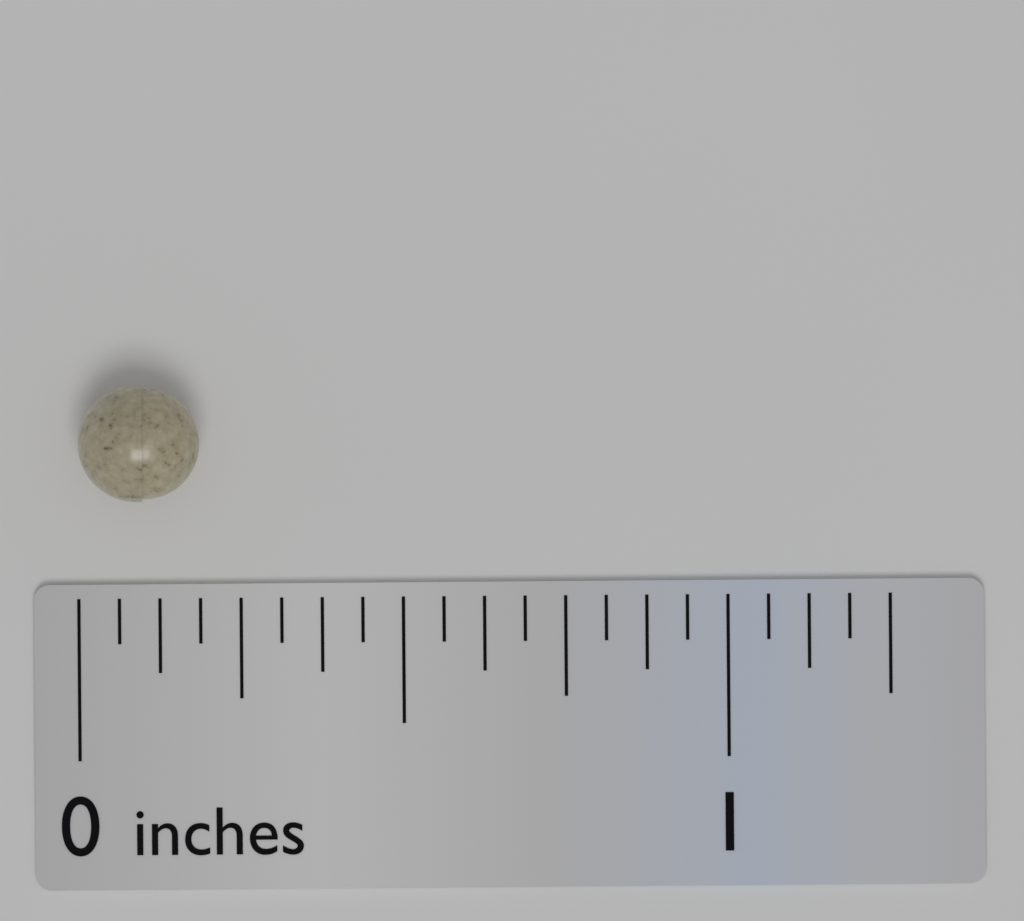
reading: 0.1875 in
